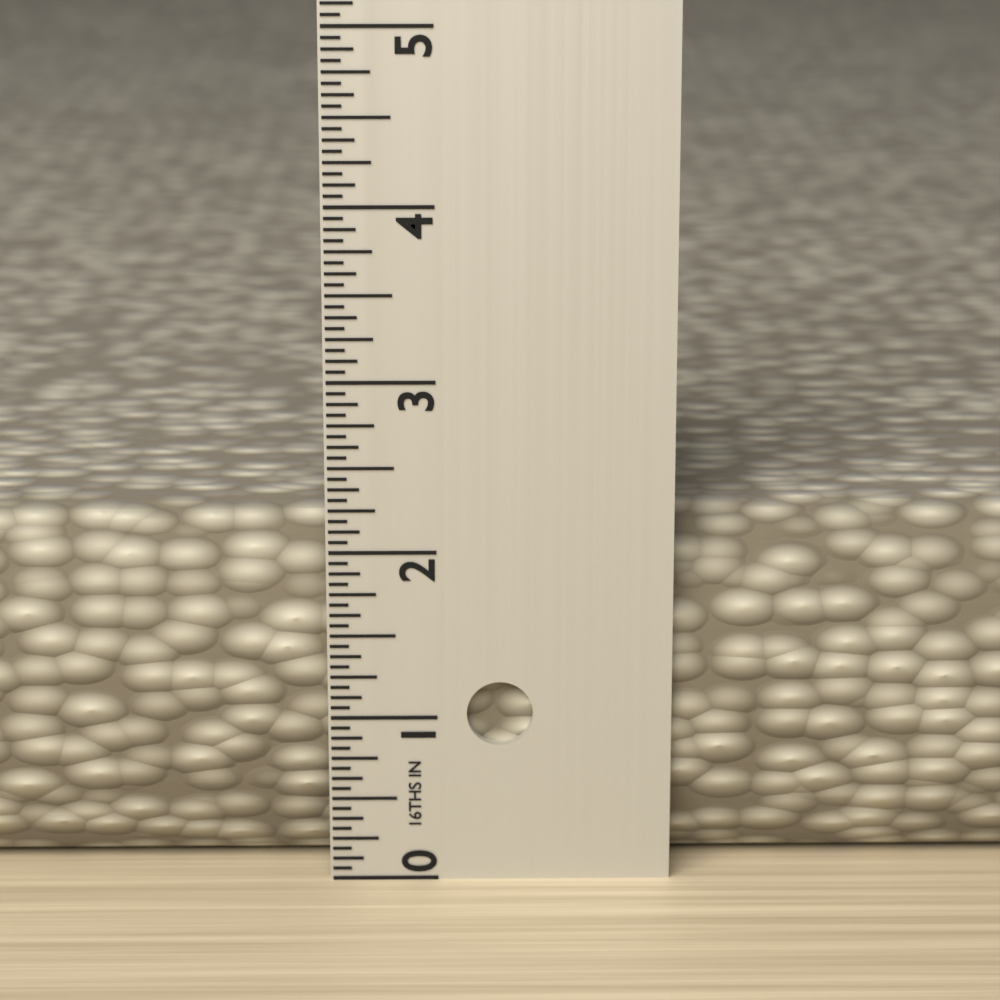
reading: 2.1875 in
